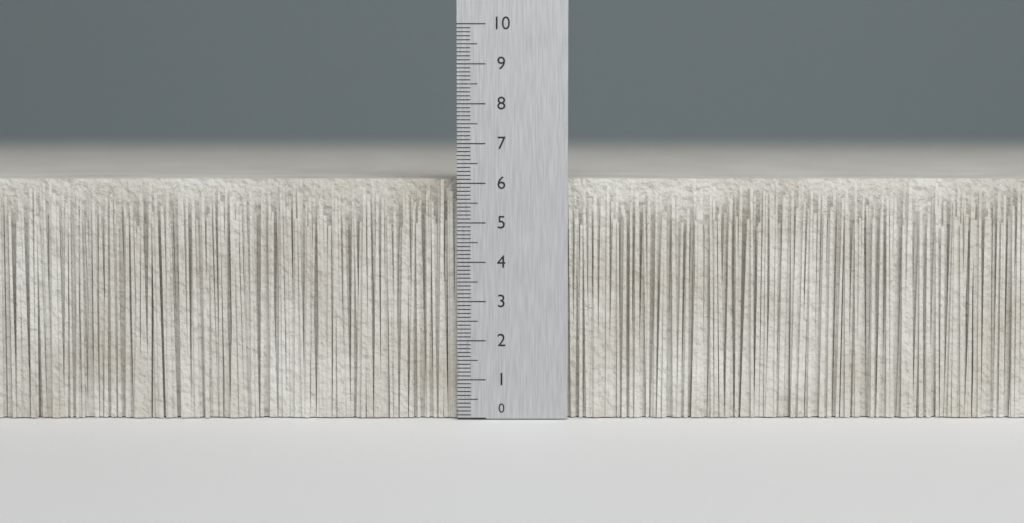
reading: 6.1 (no unit)
